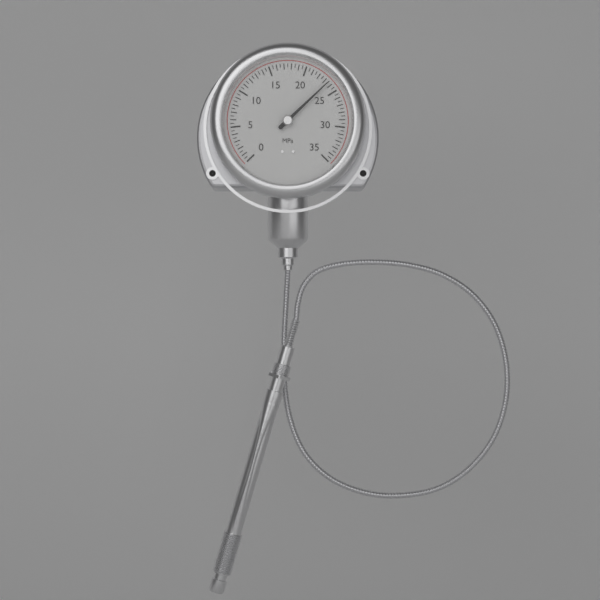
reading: 23.5 MPa
